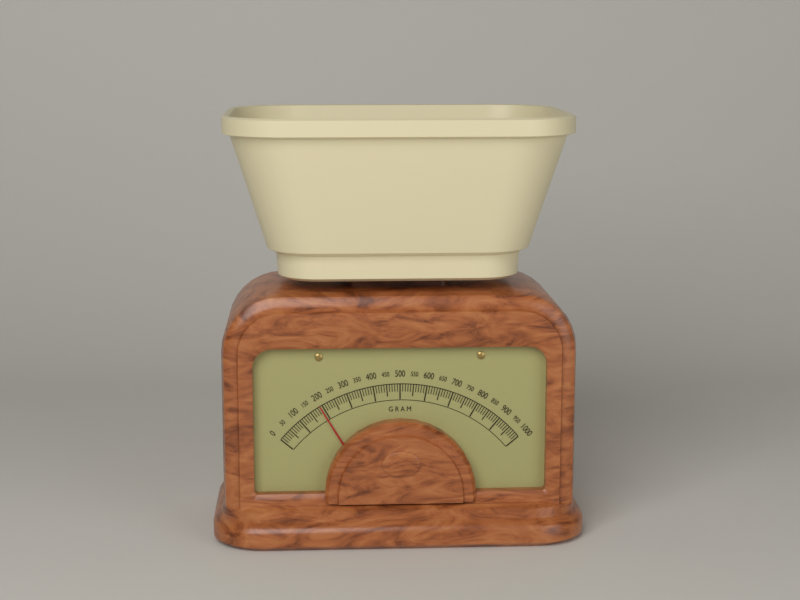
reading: 190 g
